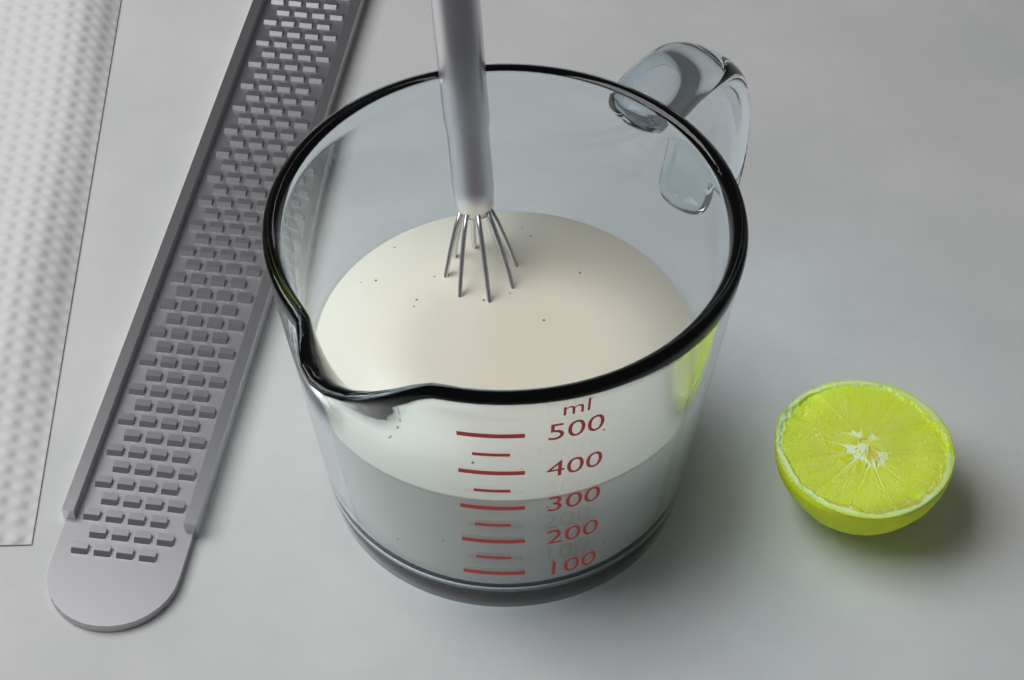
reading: 300 ml
